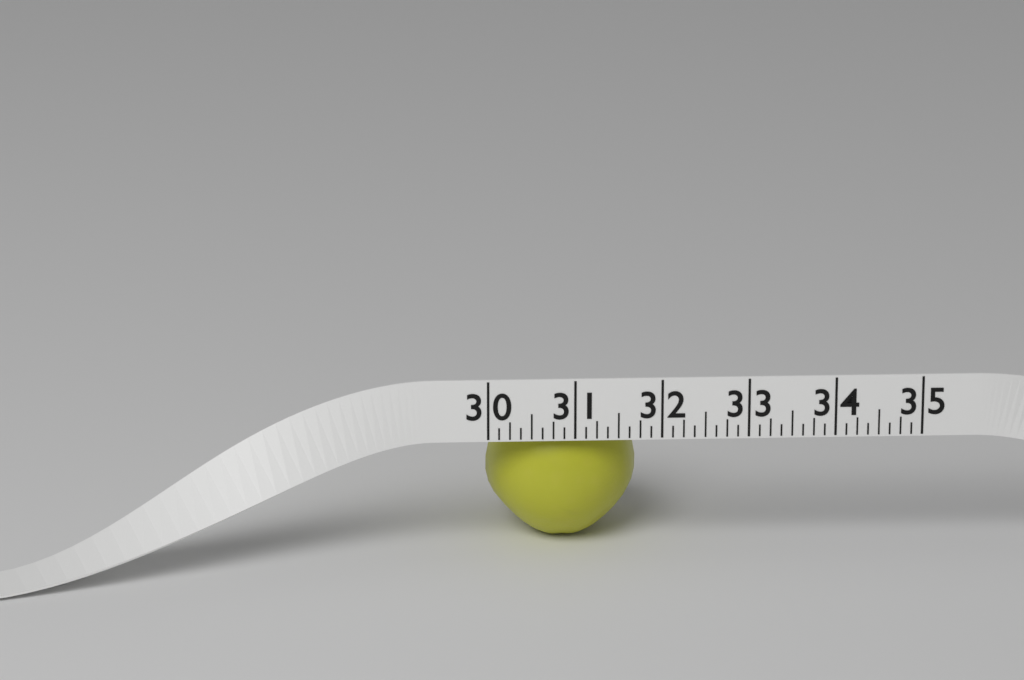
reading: 31.750 (no unit)
